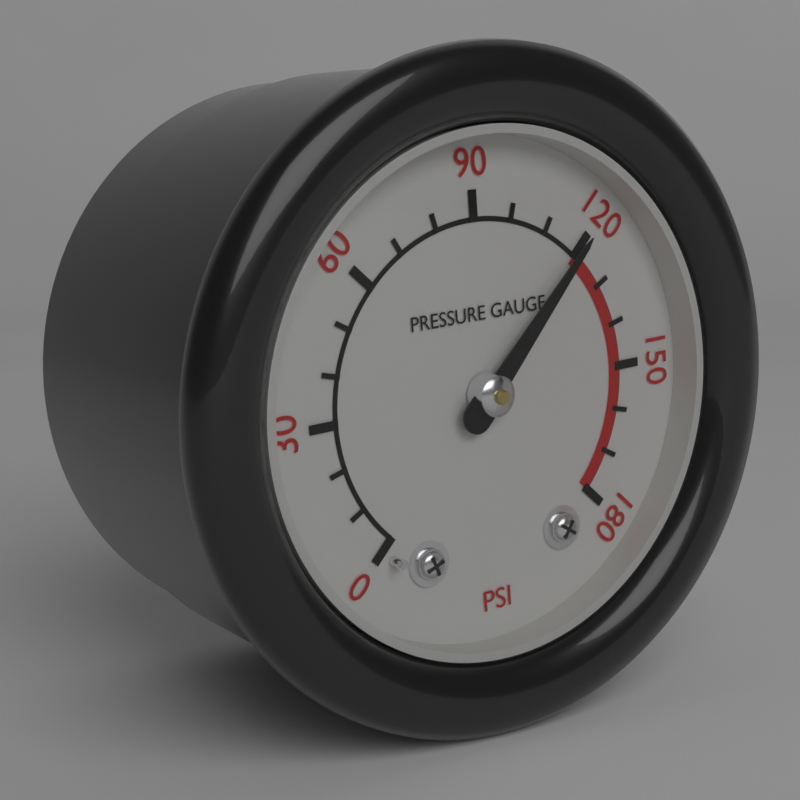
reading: 120 psi
